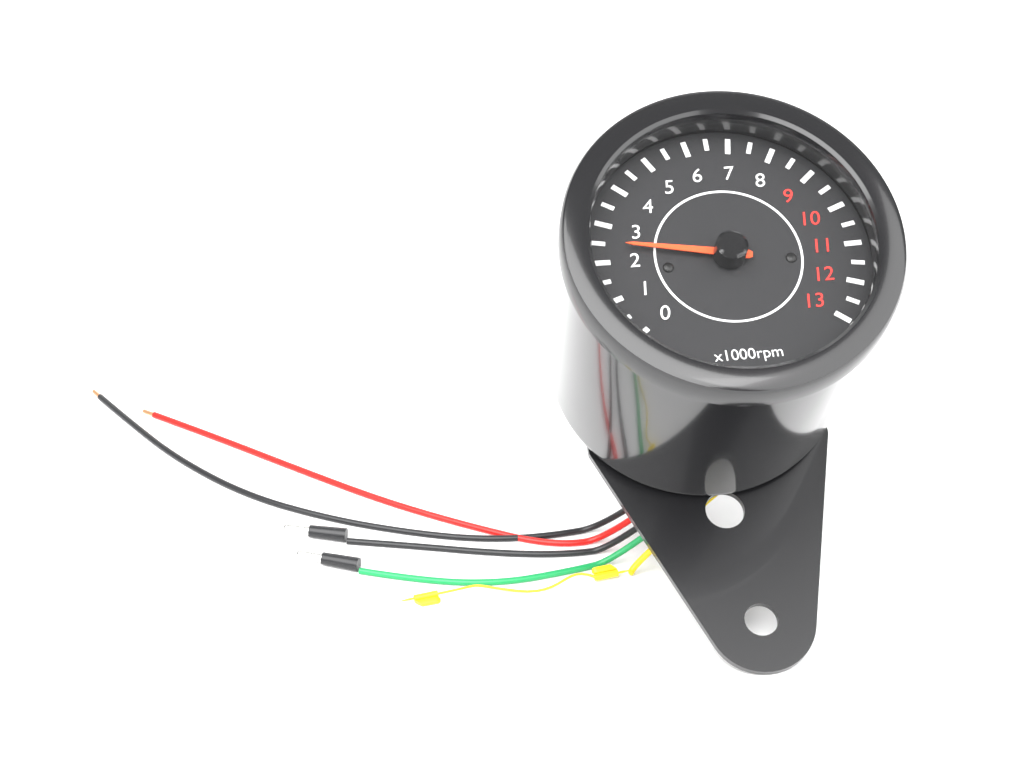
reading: 2.5 x1000rpm
